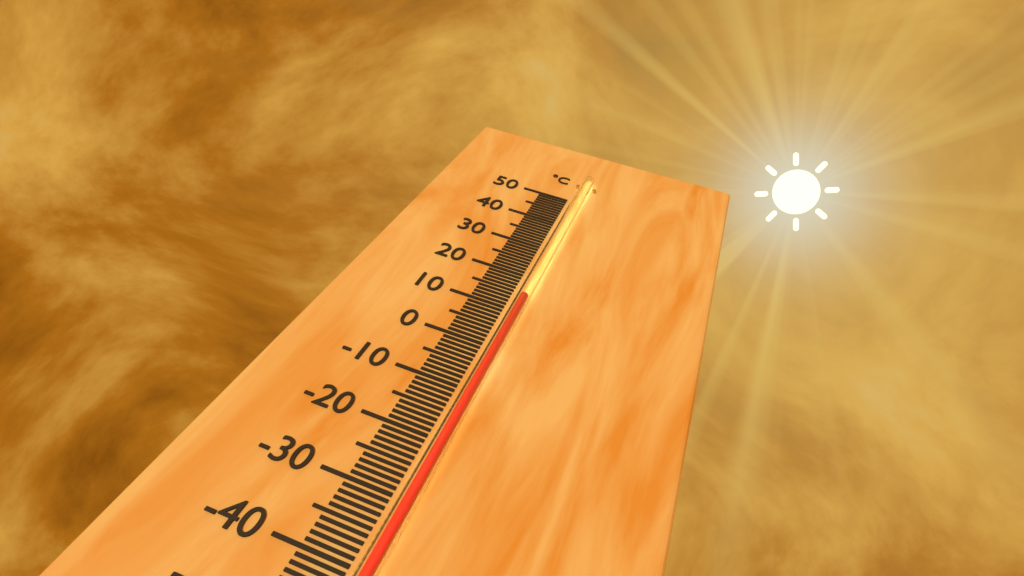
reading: 13 °C
